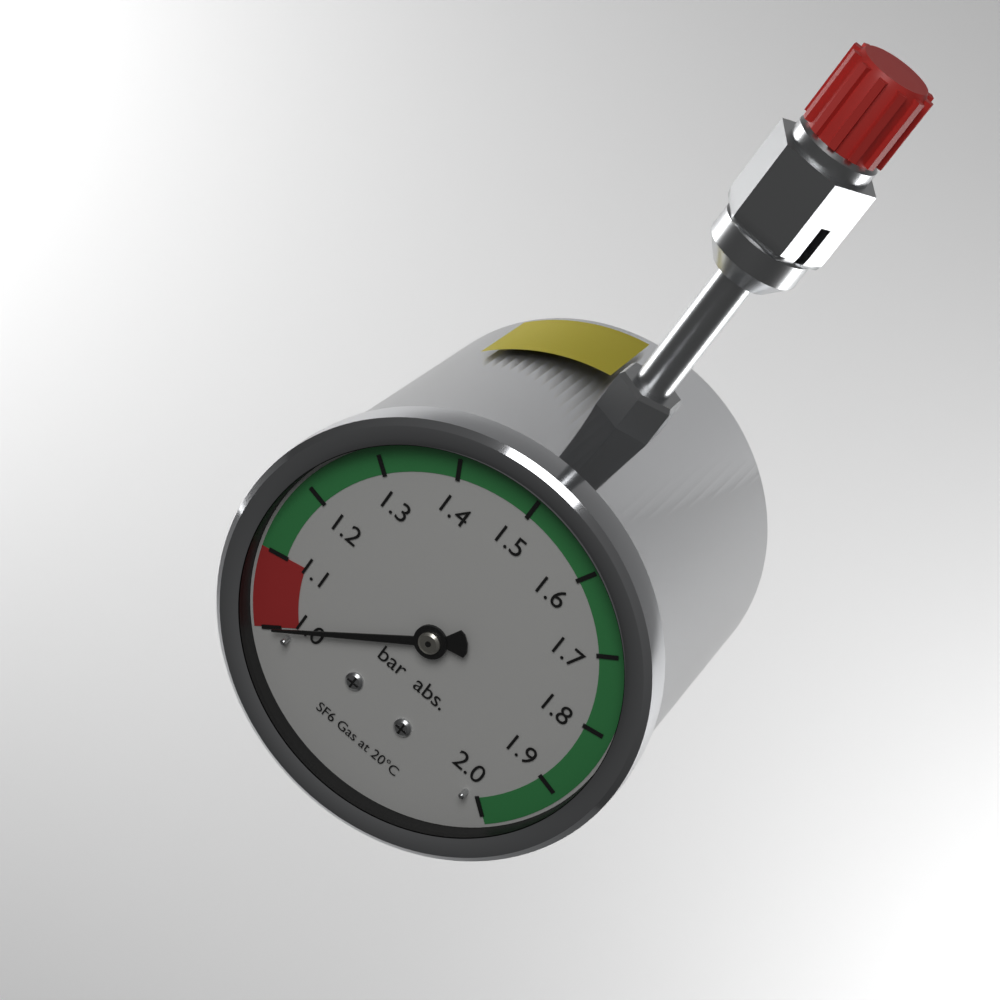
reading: 1.0 bar
